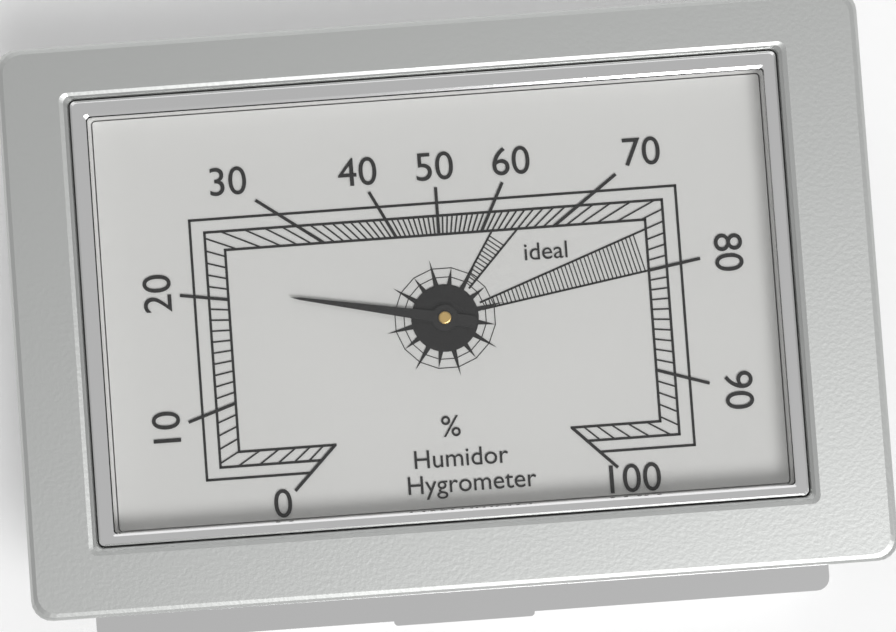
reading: 21 %
